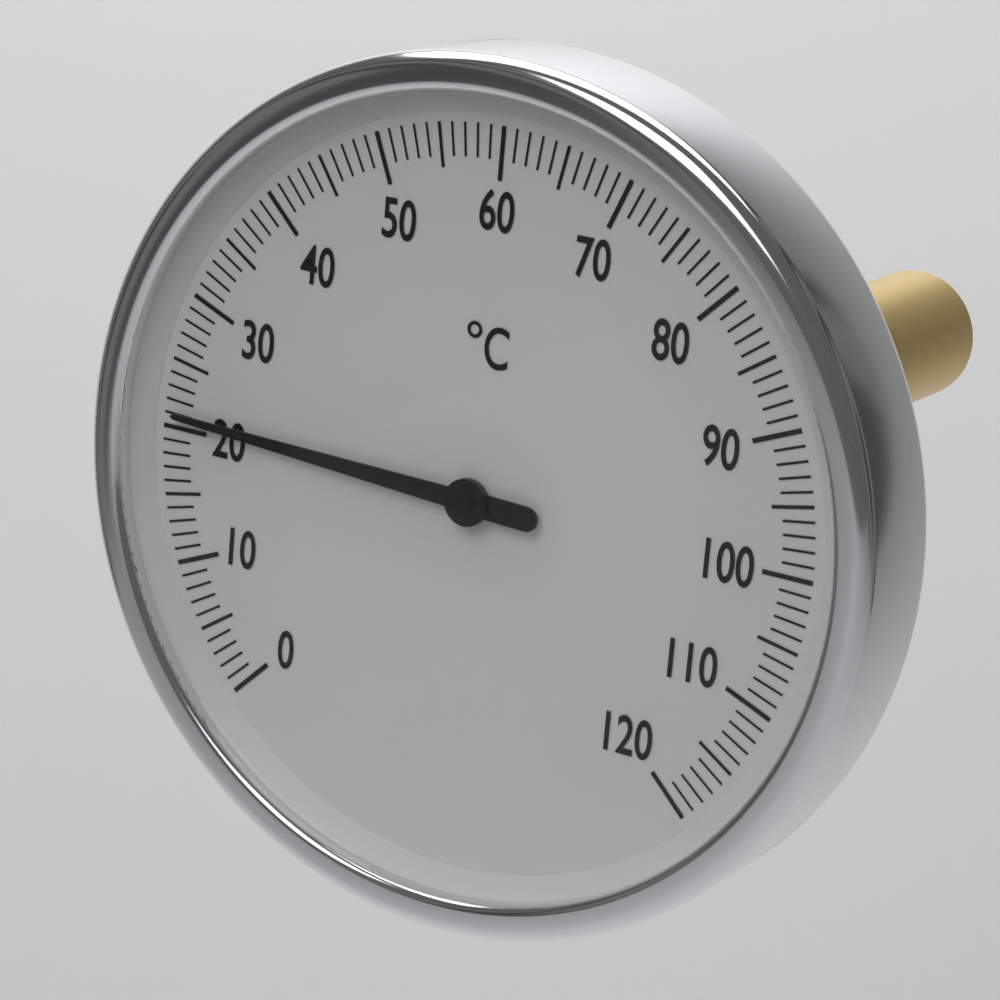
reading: 21 °C
